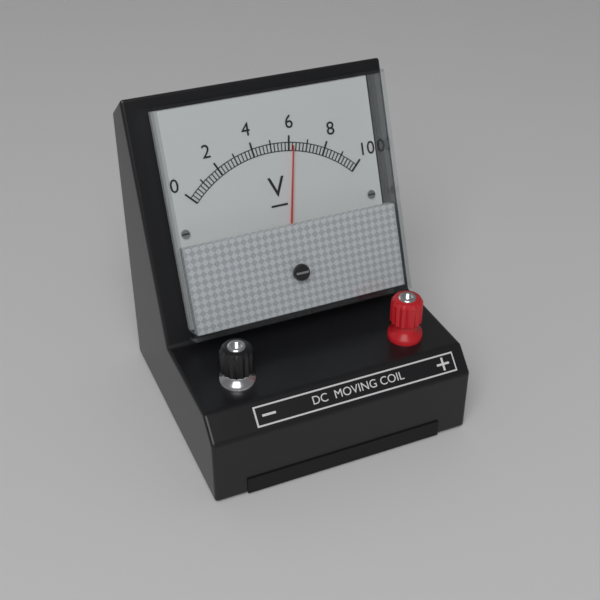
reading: 6.2 V
